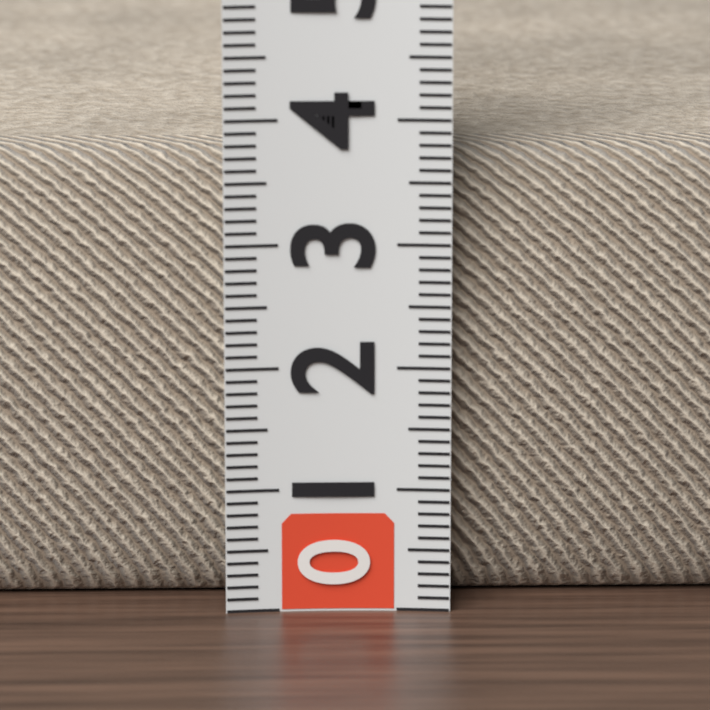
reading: 3.7 (no unit)
